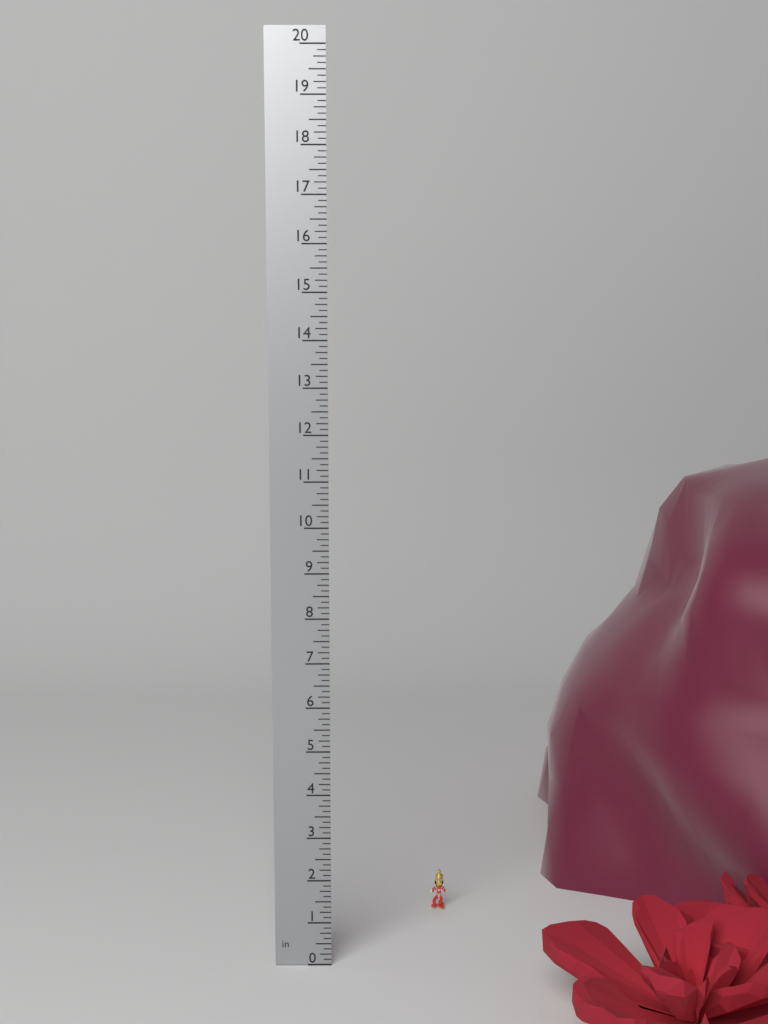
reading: 1.000 in
